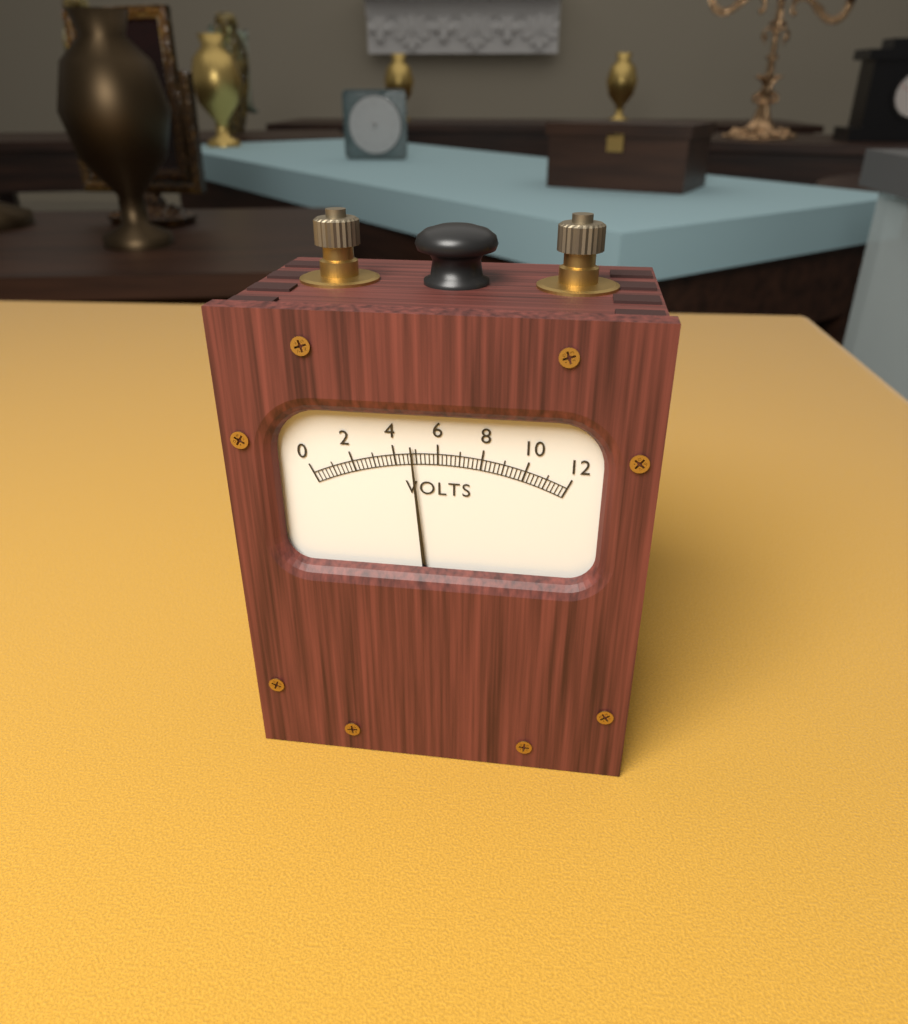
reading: 4.8 V
